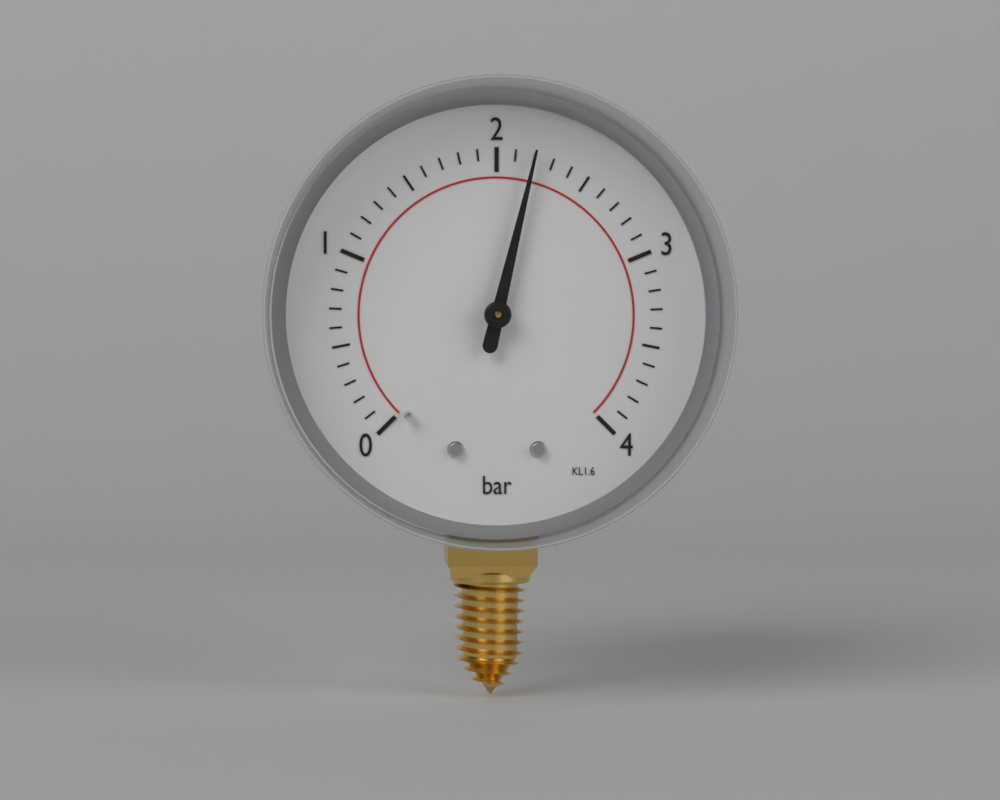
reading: 2.2 bar
